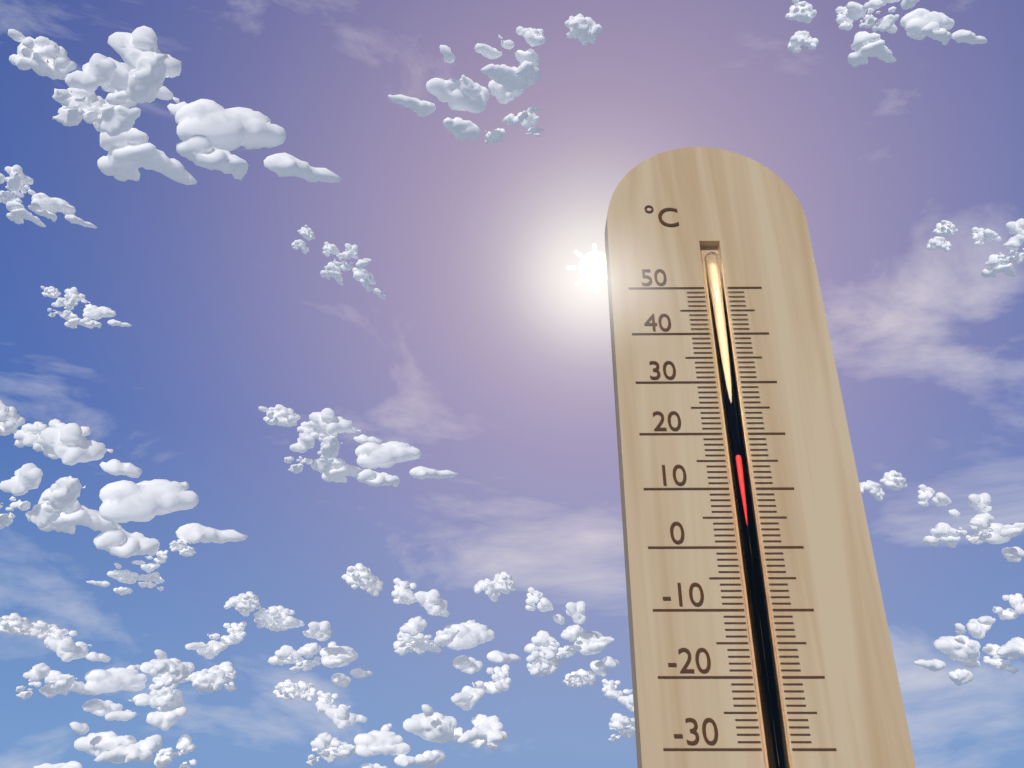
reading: 16 °C
